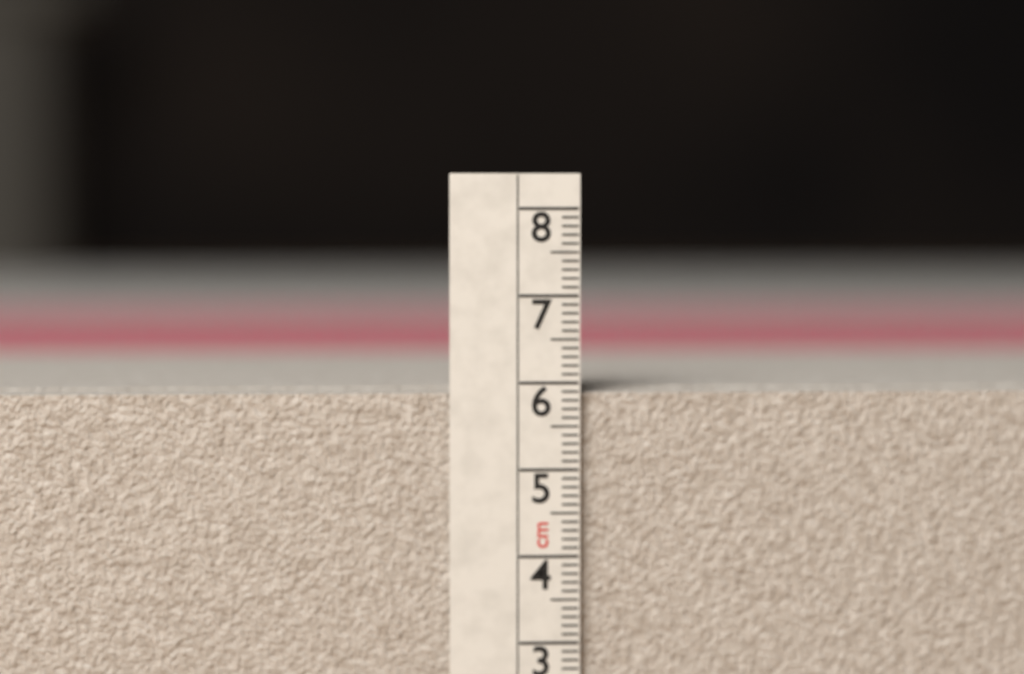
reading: 5.9 cm
